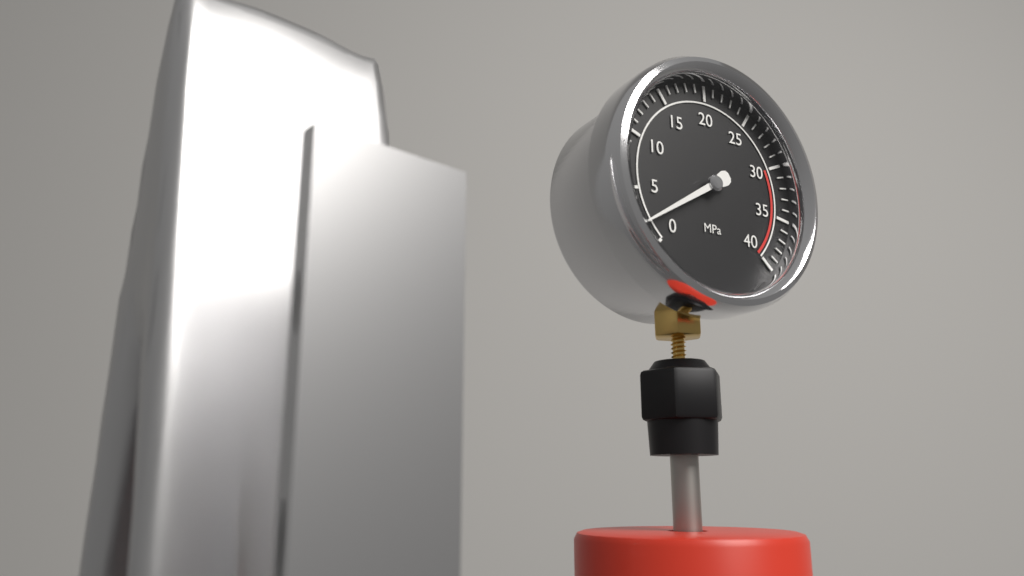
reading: 2 MPa
